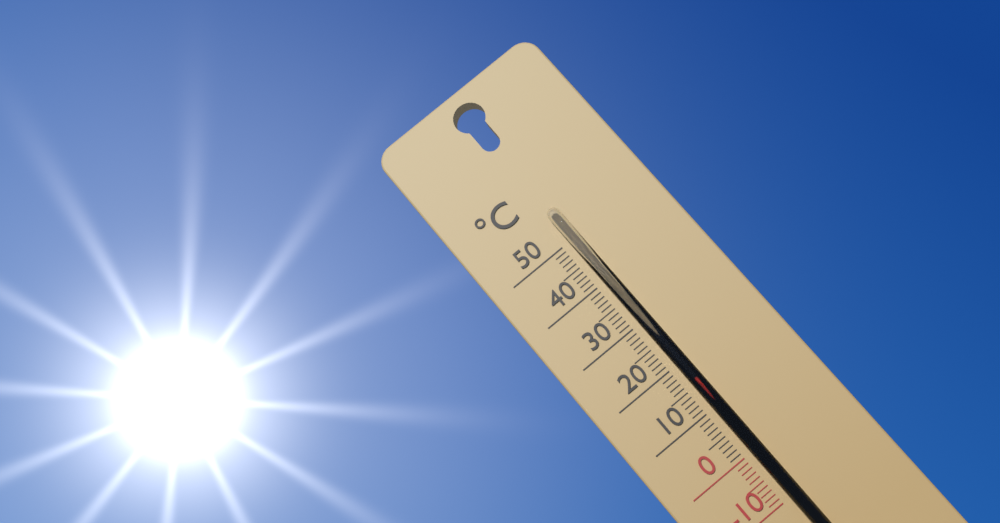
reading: 16 °C
